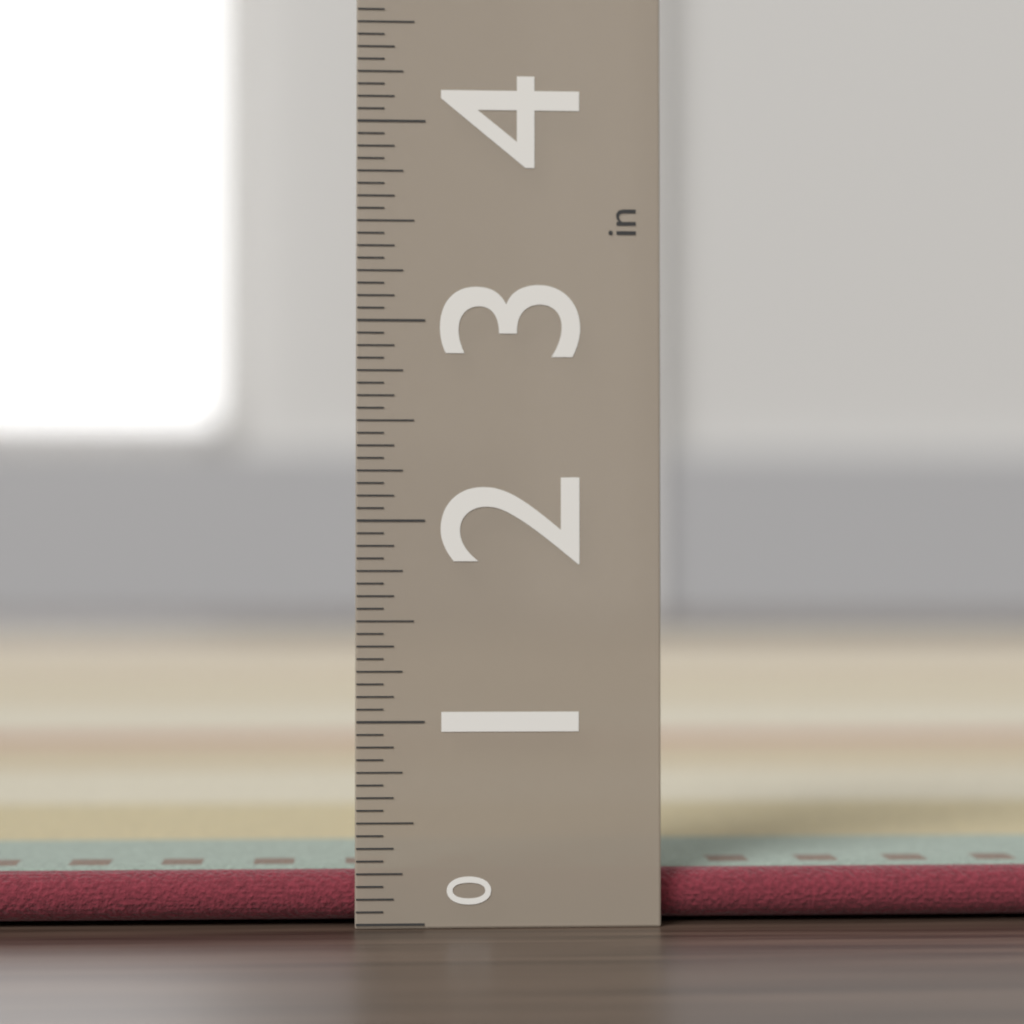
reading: 0.2500 in
